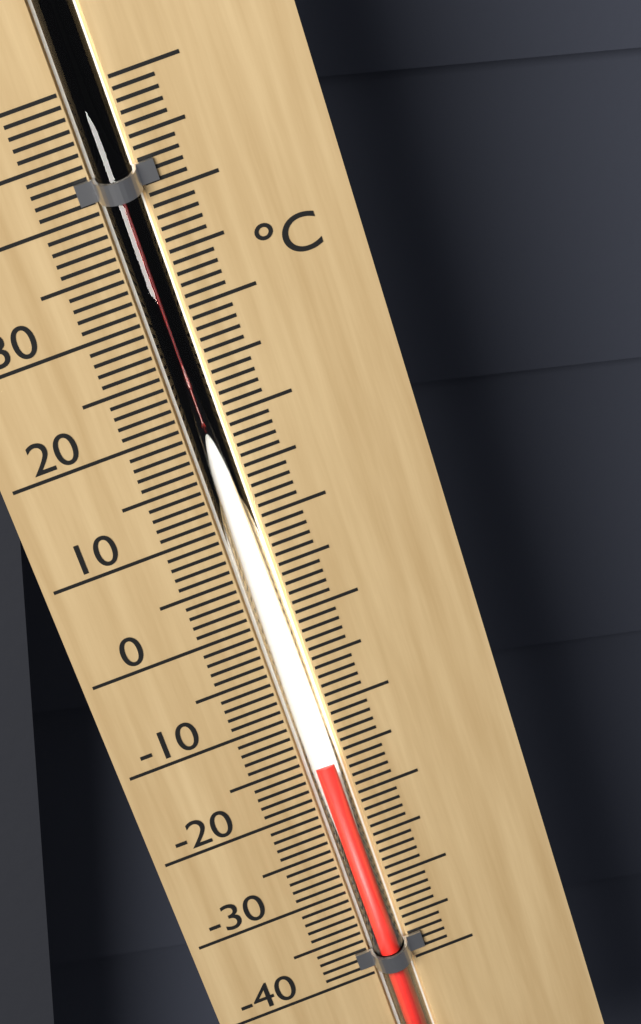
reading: -15 °C
